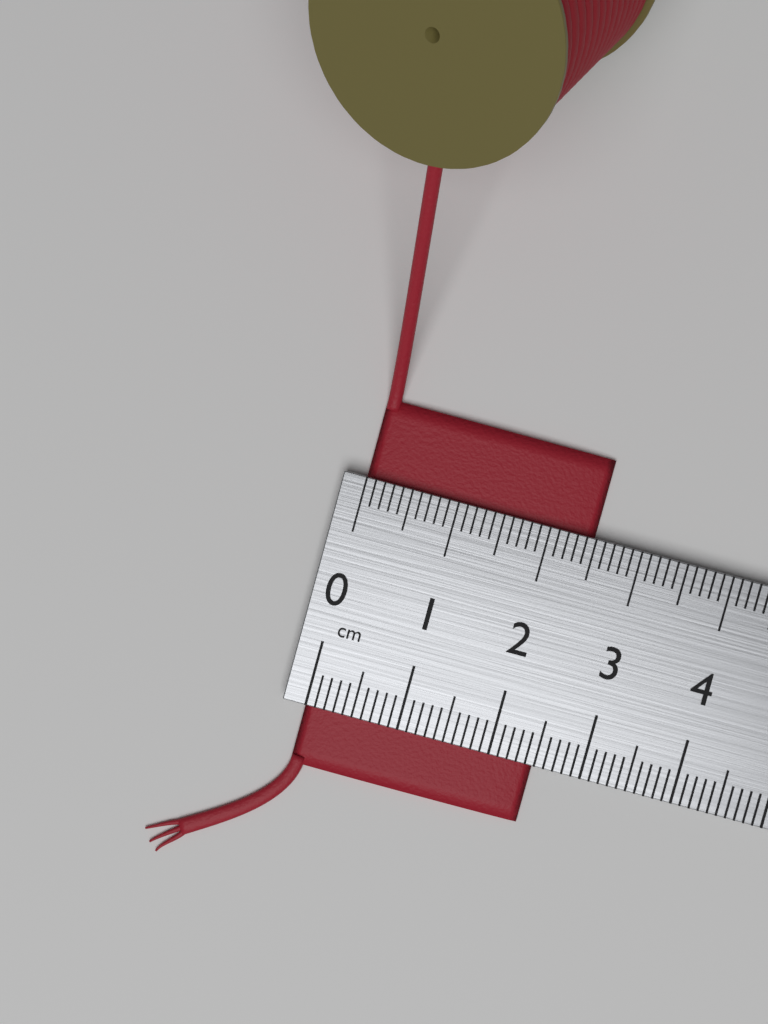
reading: 2.5 cm
